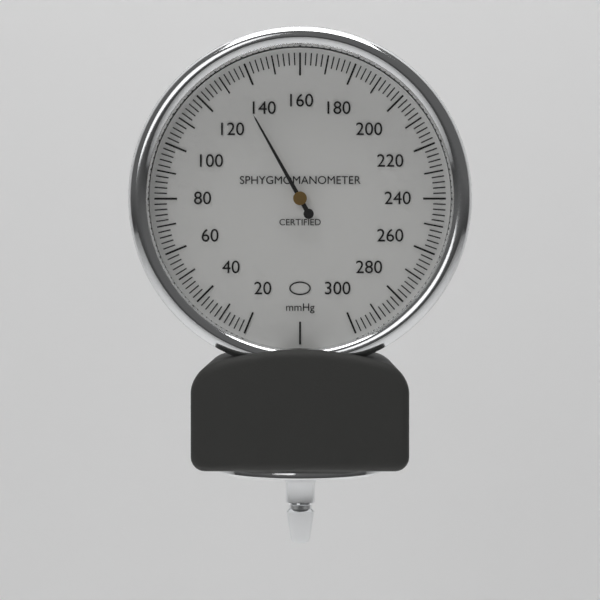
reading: 134 mmHg
